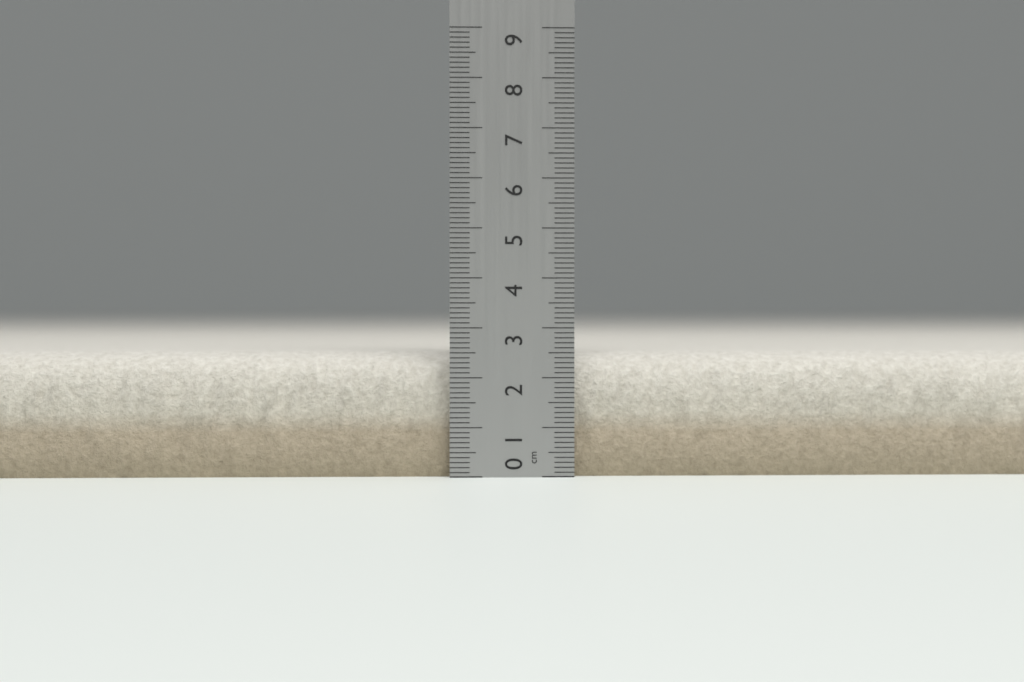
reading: 2.5 cm
